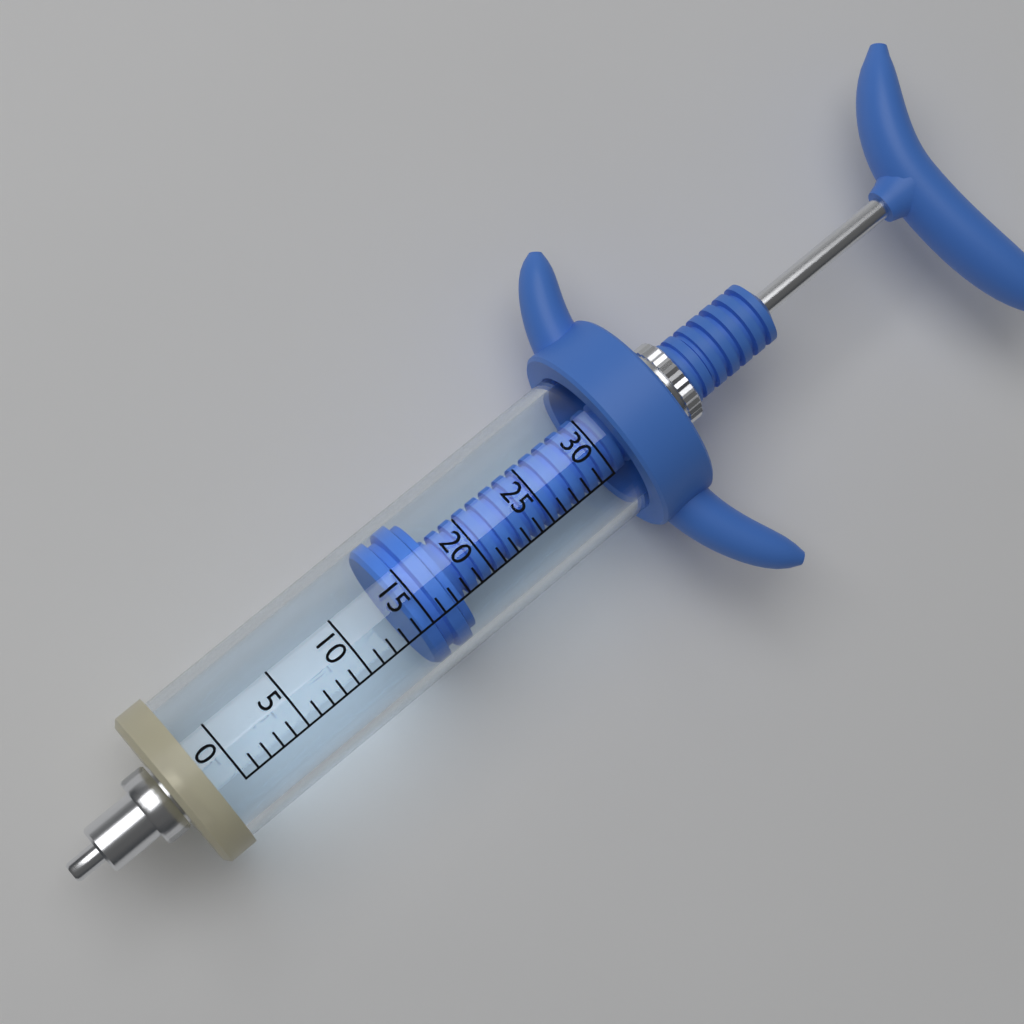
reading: 14 (no unit)
